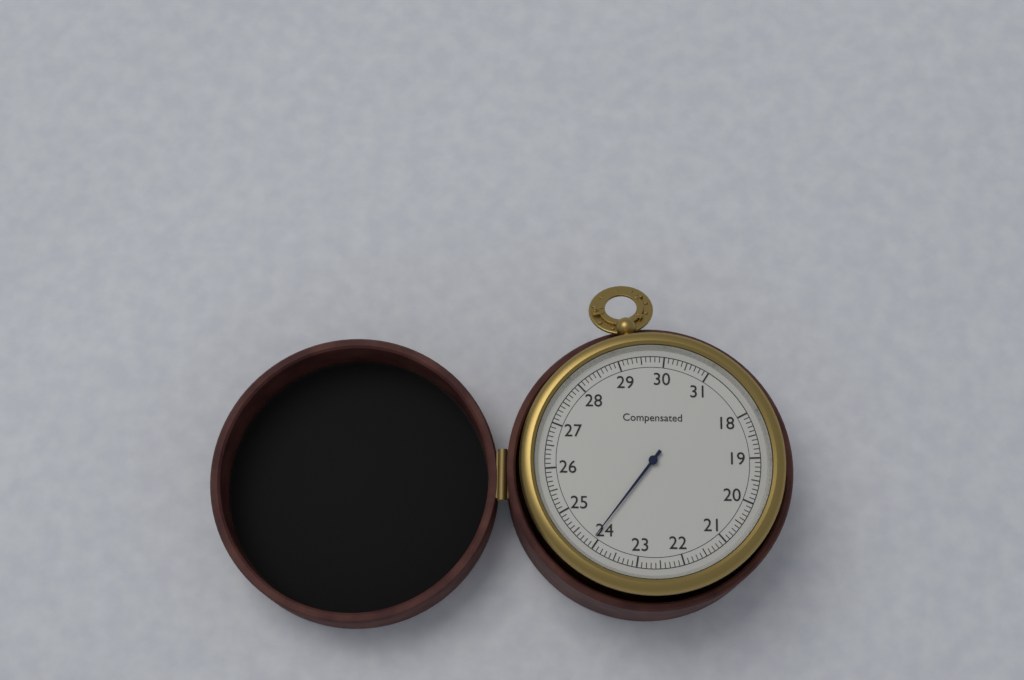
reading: 24.1 (no unit)
